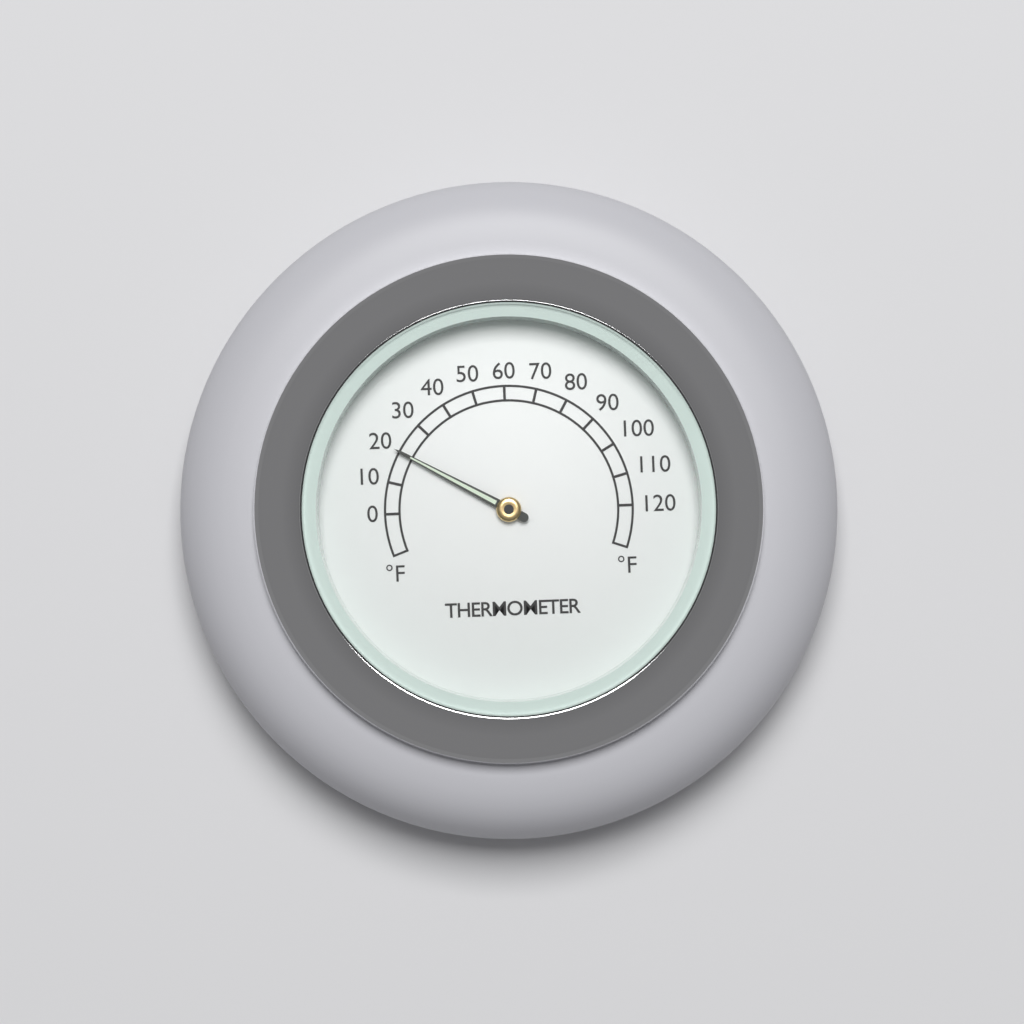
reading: 20 °F
